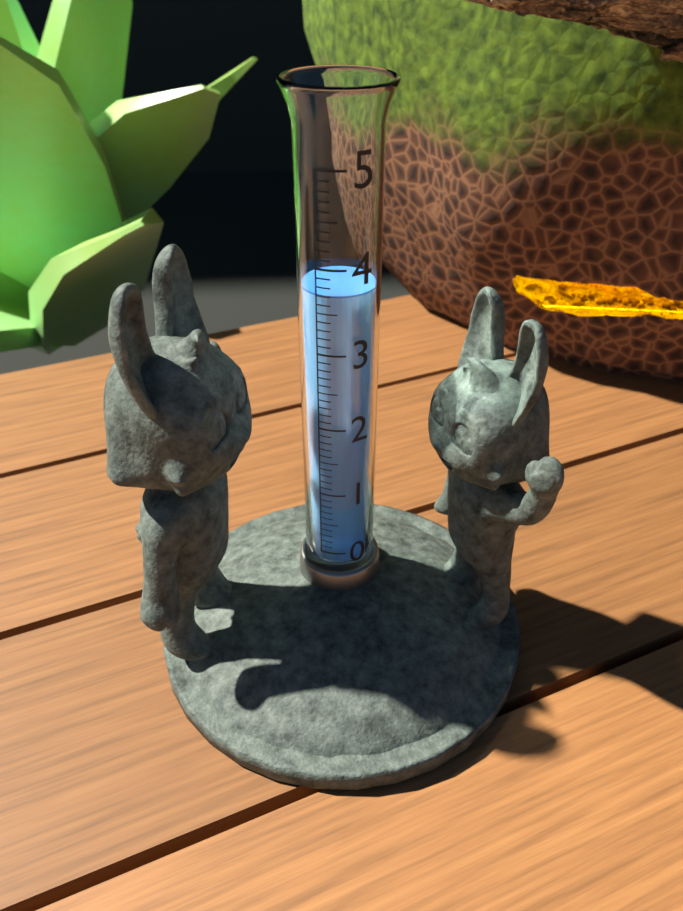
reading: 3.7 (no unit)
